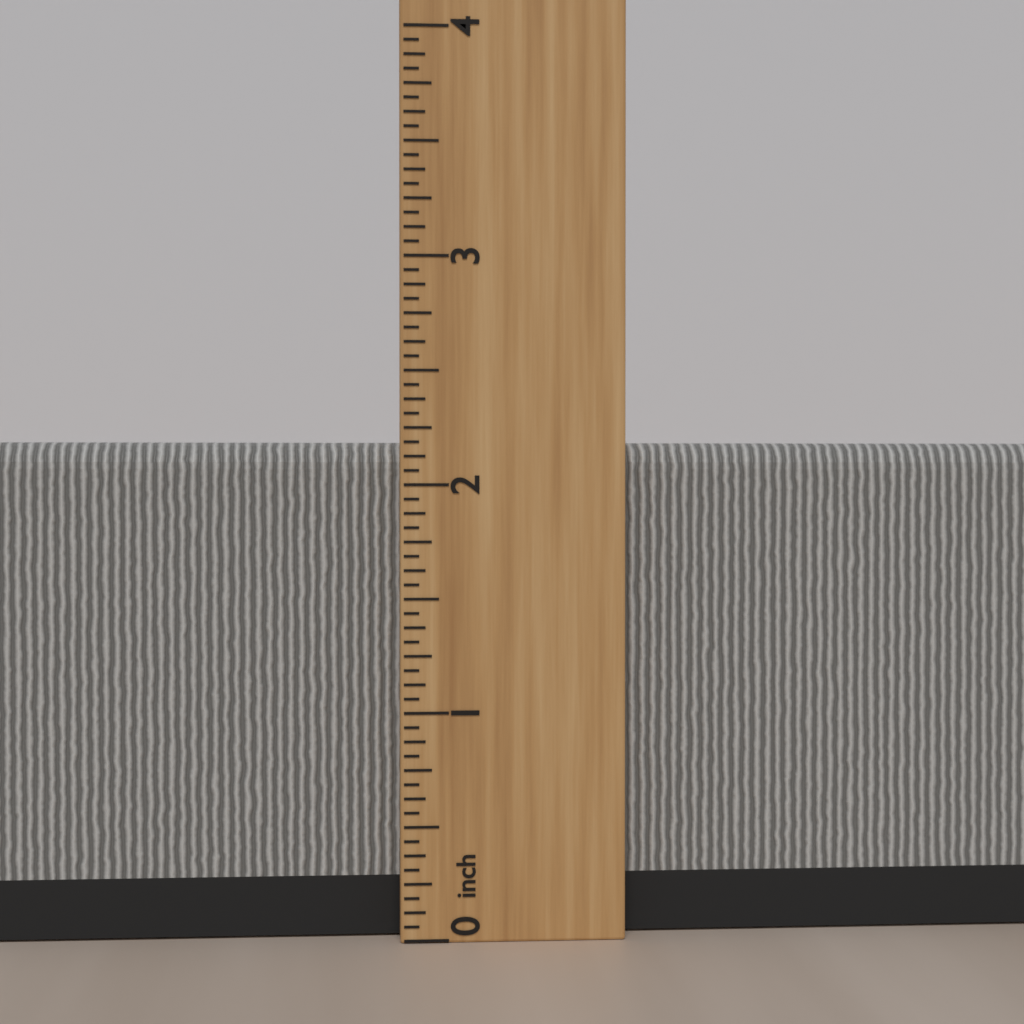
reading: 2.1875 inch
